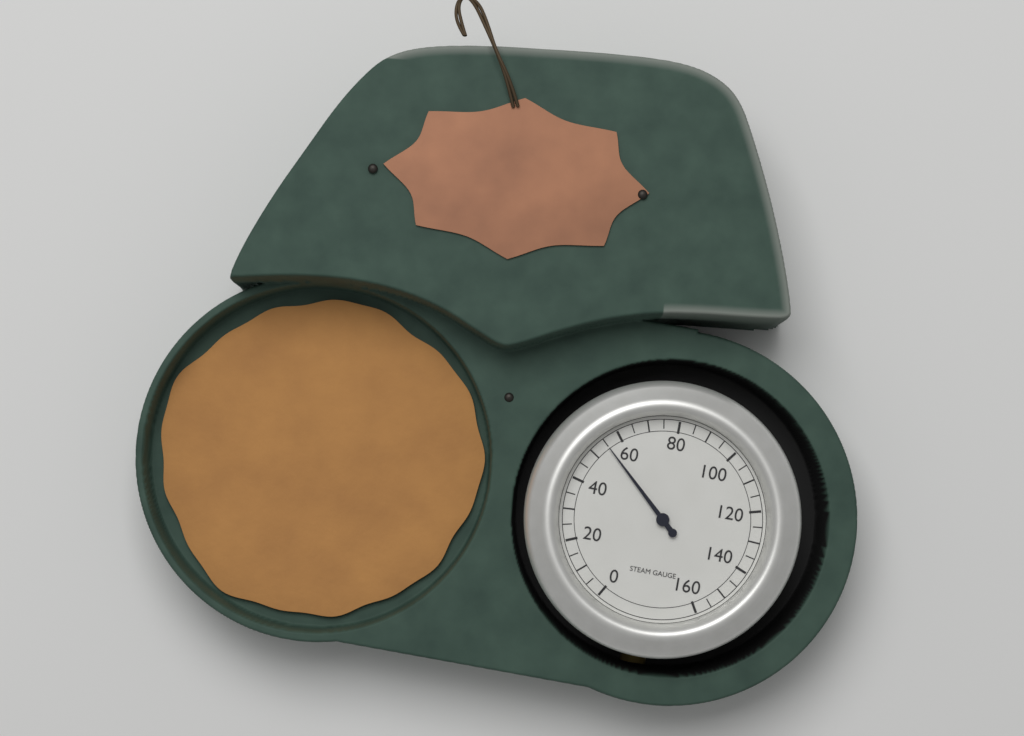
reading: 55 (no unit)
